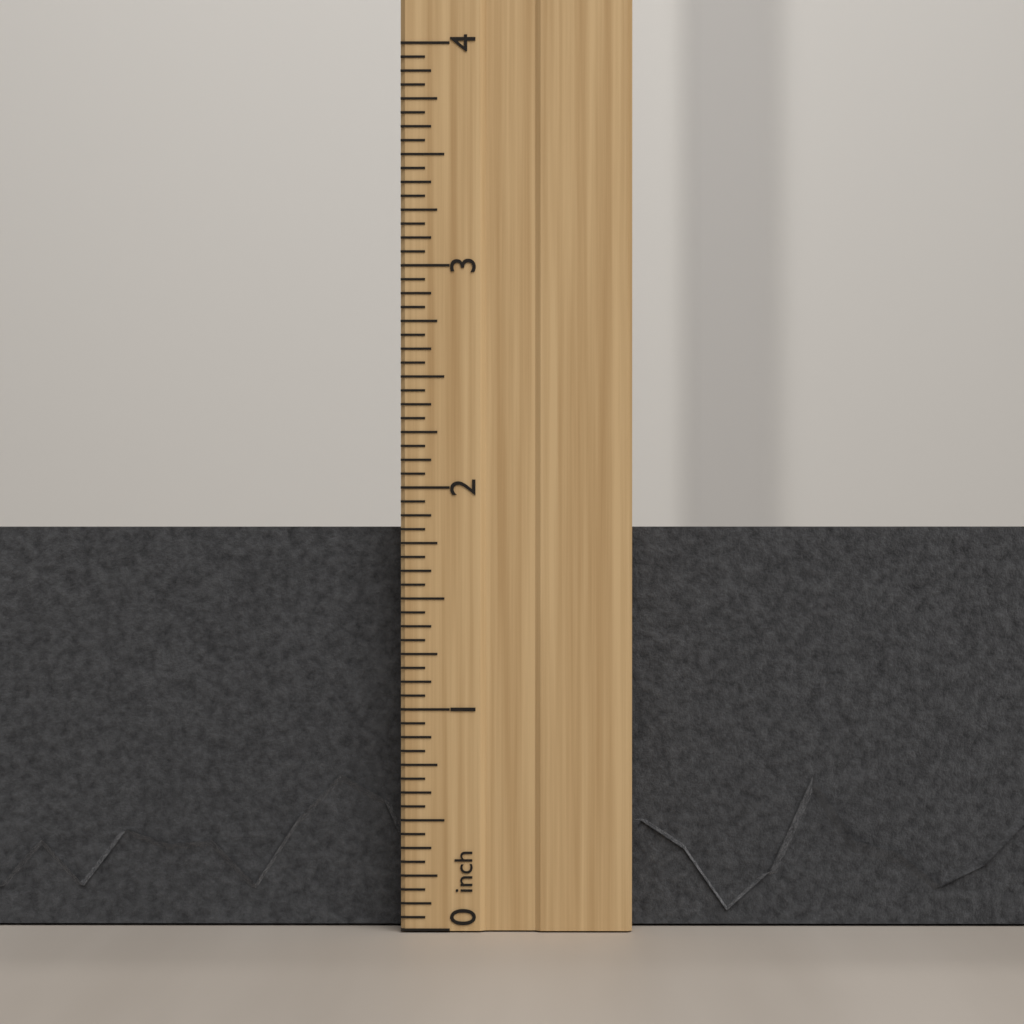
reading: 1.8750 inch
